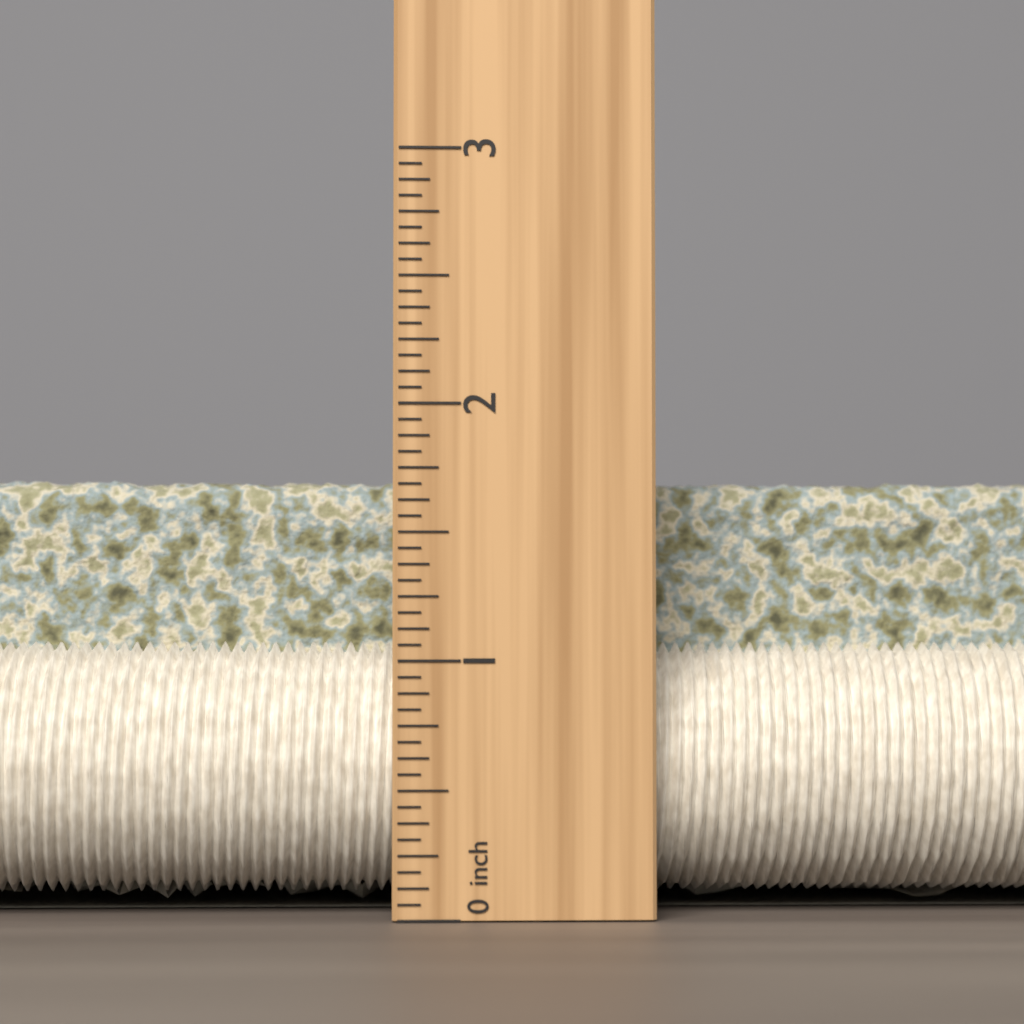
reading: 1.7500 inch
